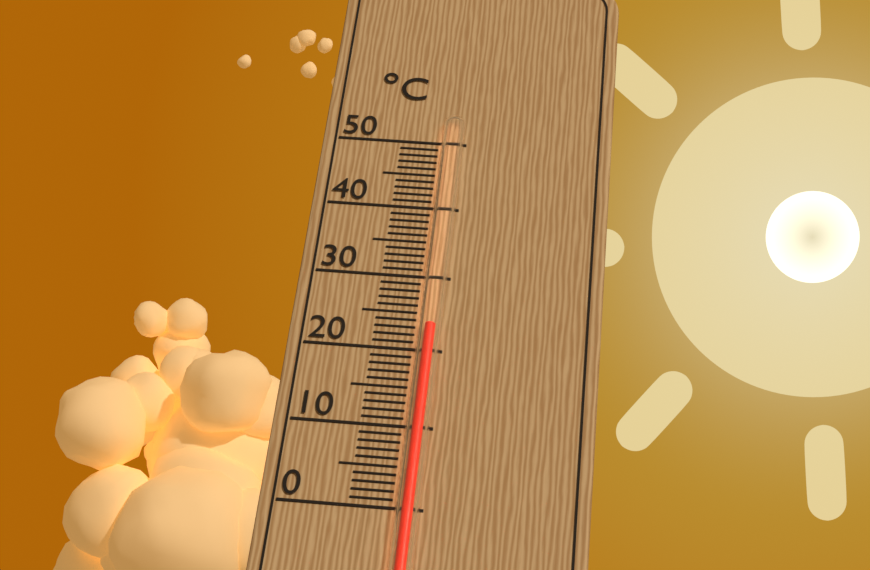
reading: 23 °C
